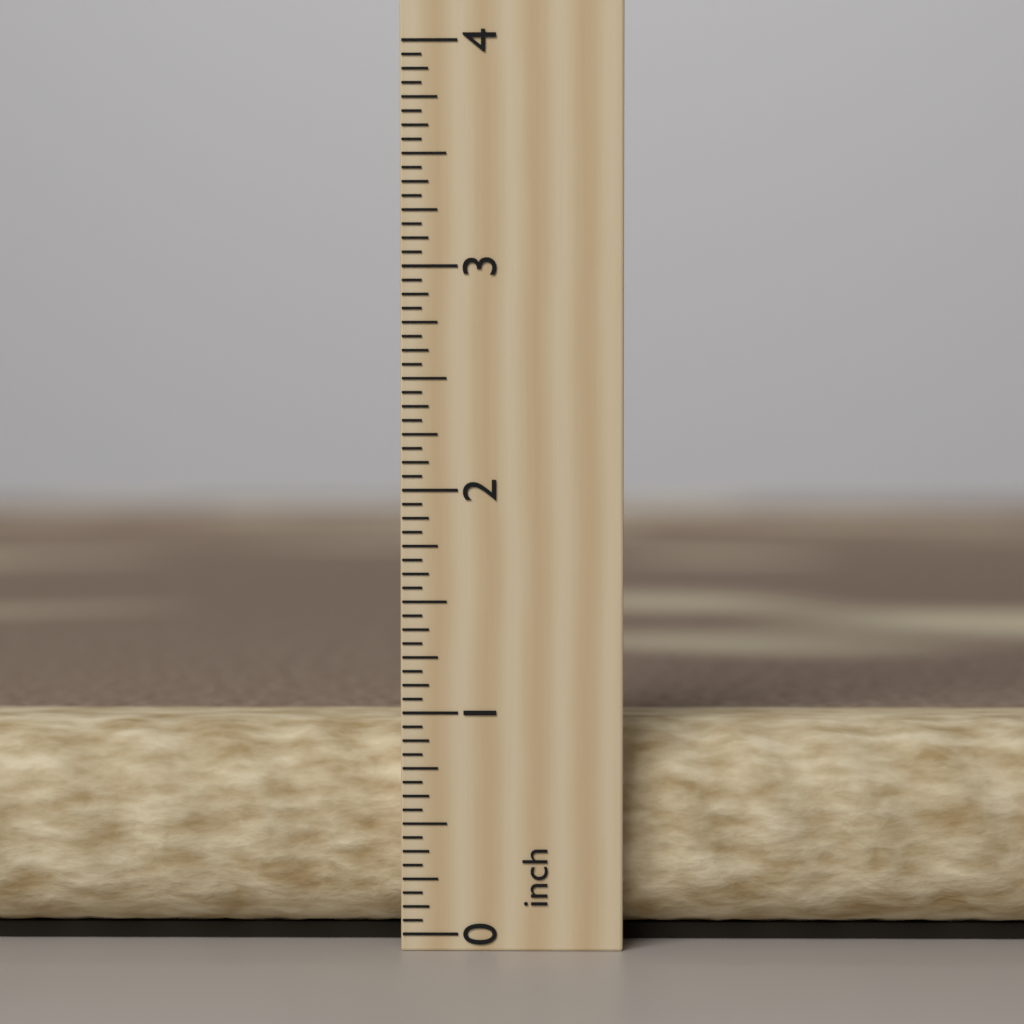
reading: 0.9375 inch
